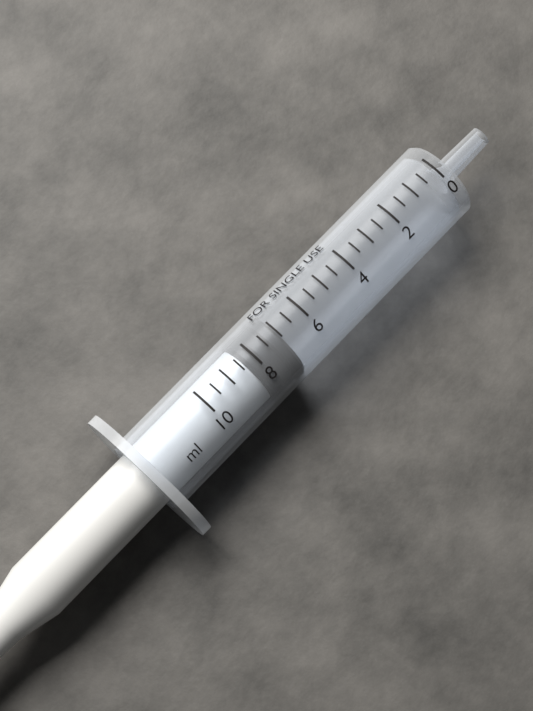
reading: 7.0 ml
